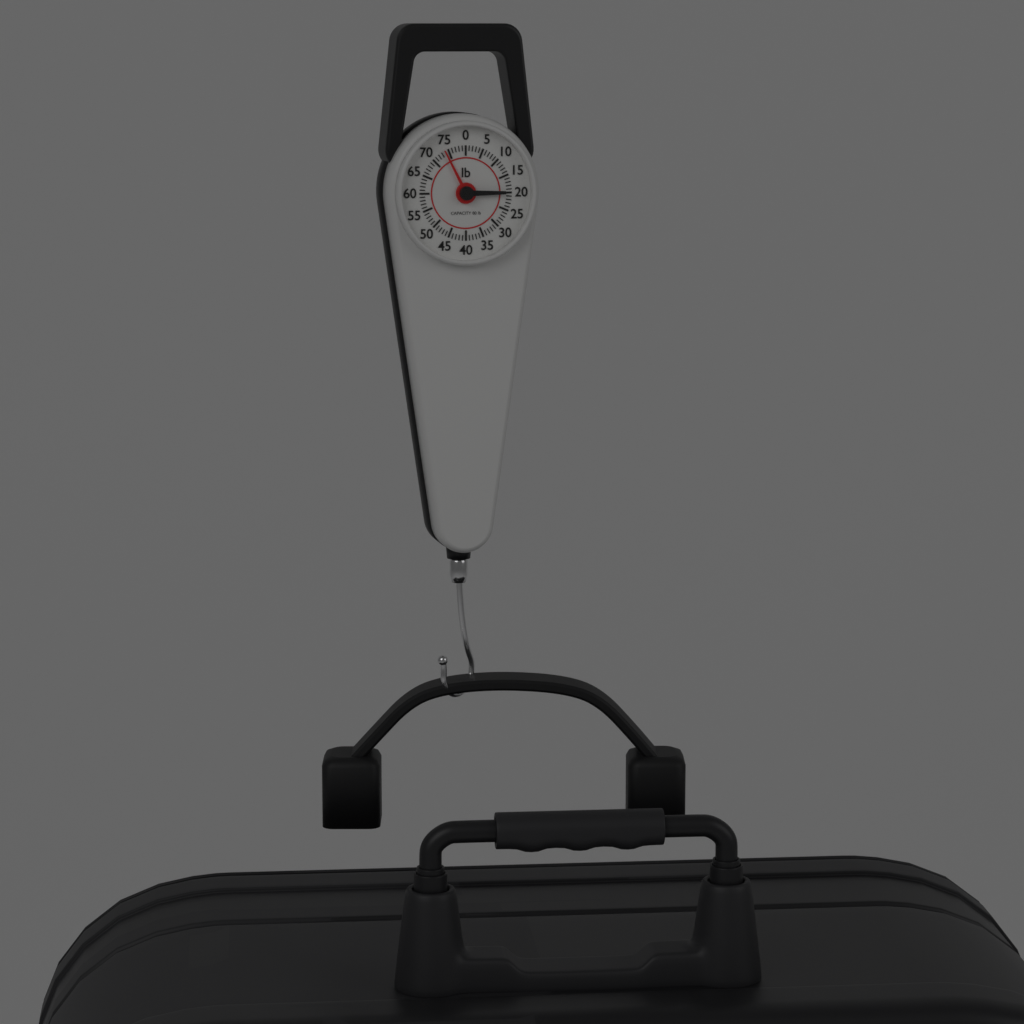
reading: 74 lb
